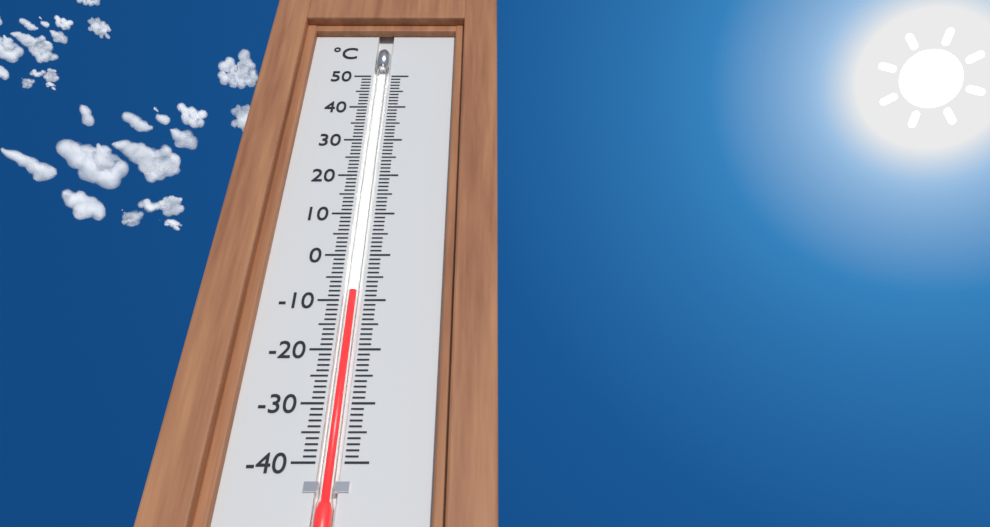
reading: -8 °C
